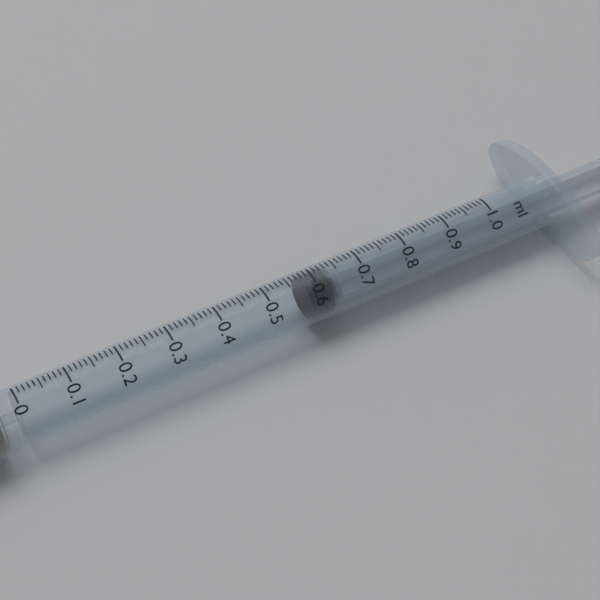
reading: 0.58 ml
